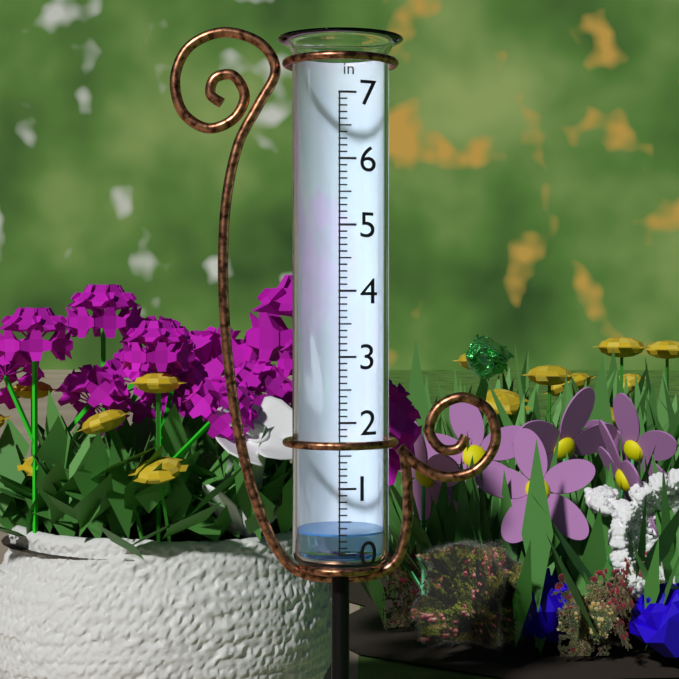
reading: 0.3 in
